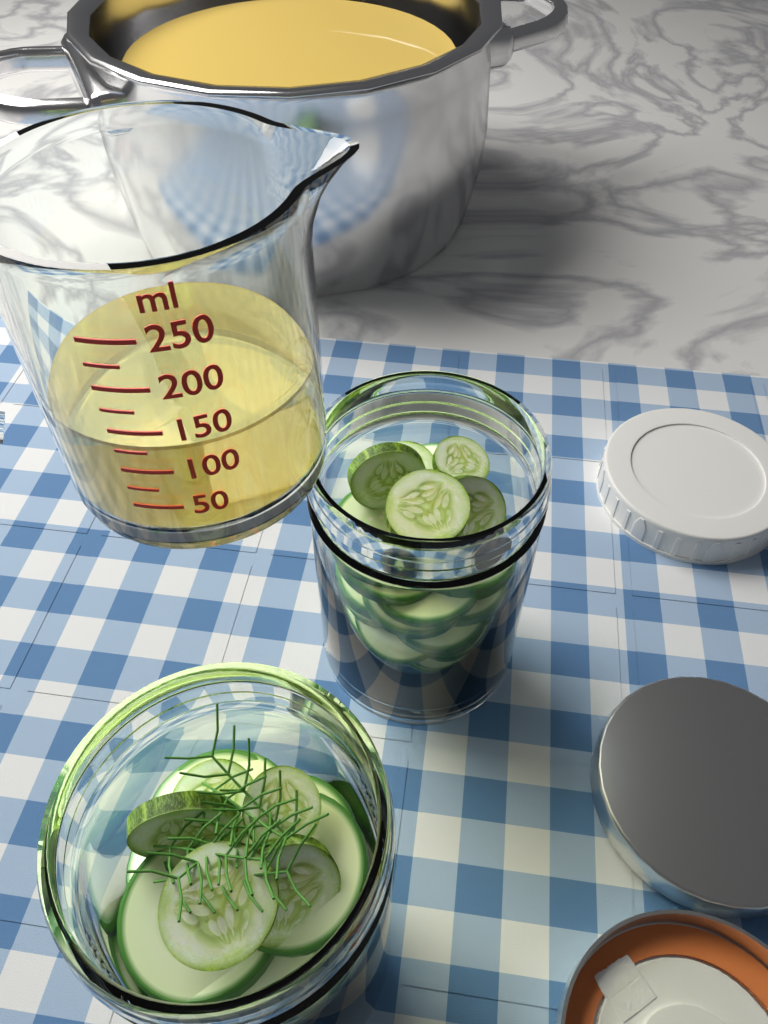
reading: 125 ml
